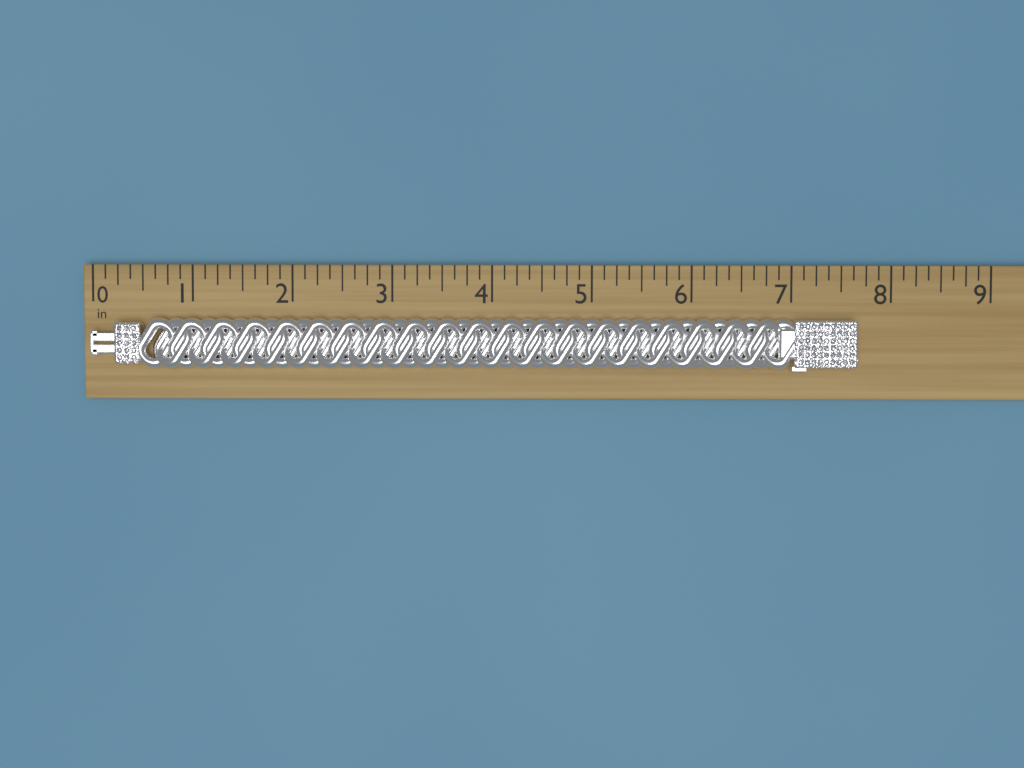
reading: 7.625 in
